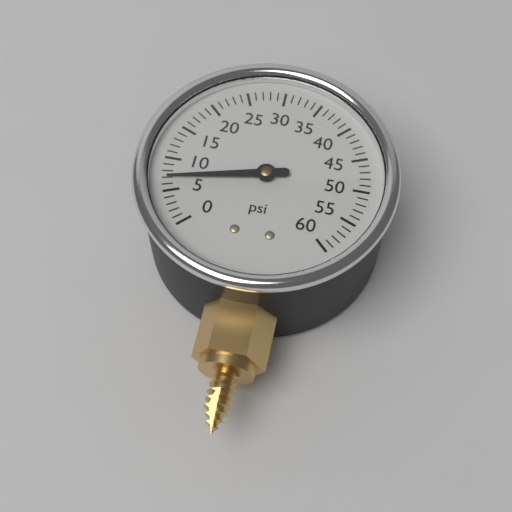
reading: 7 psi
